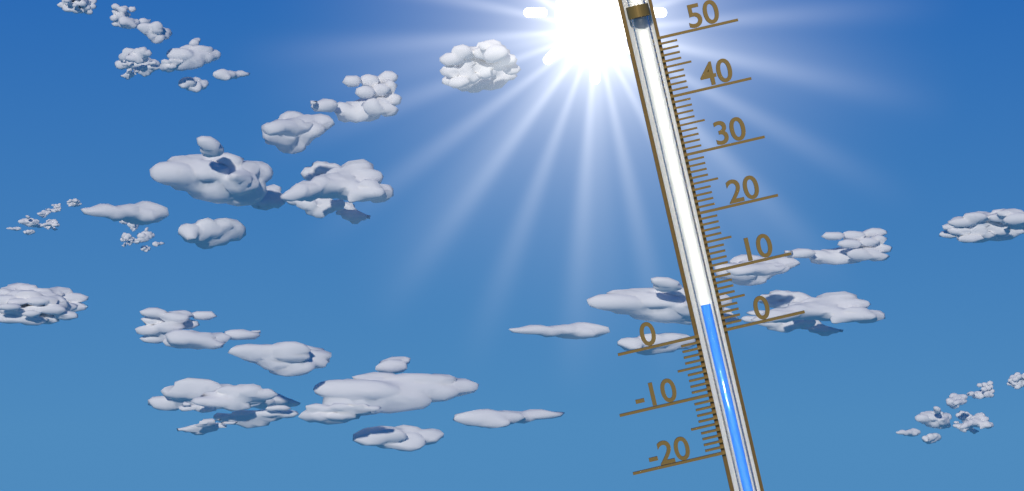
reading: 5 (no unit)
